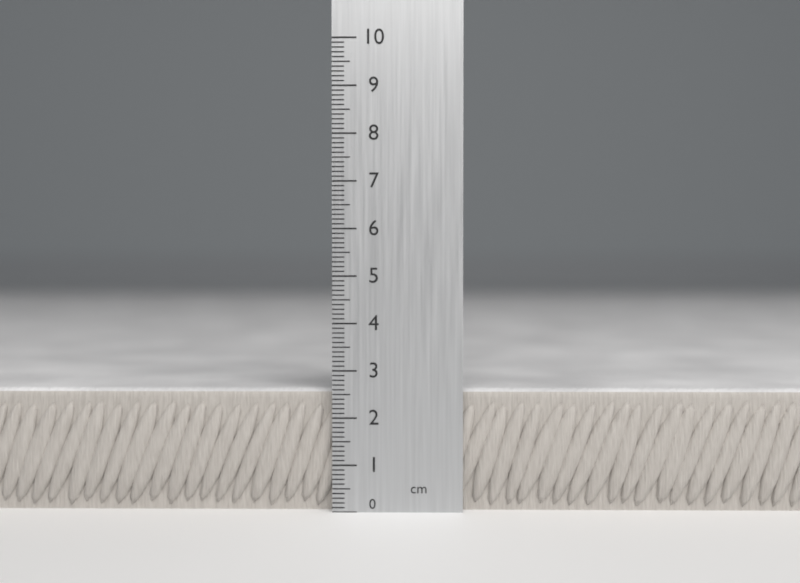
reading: 2.6 cm
